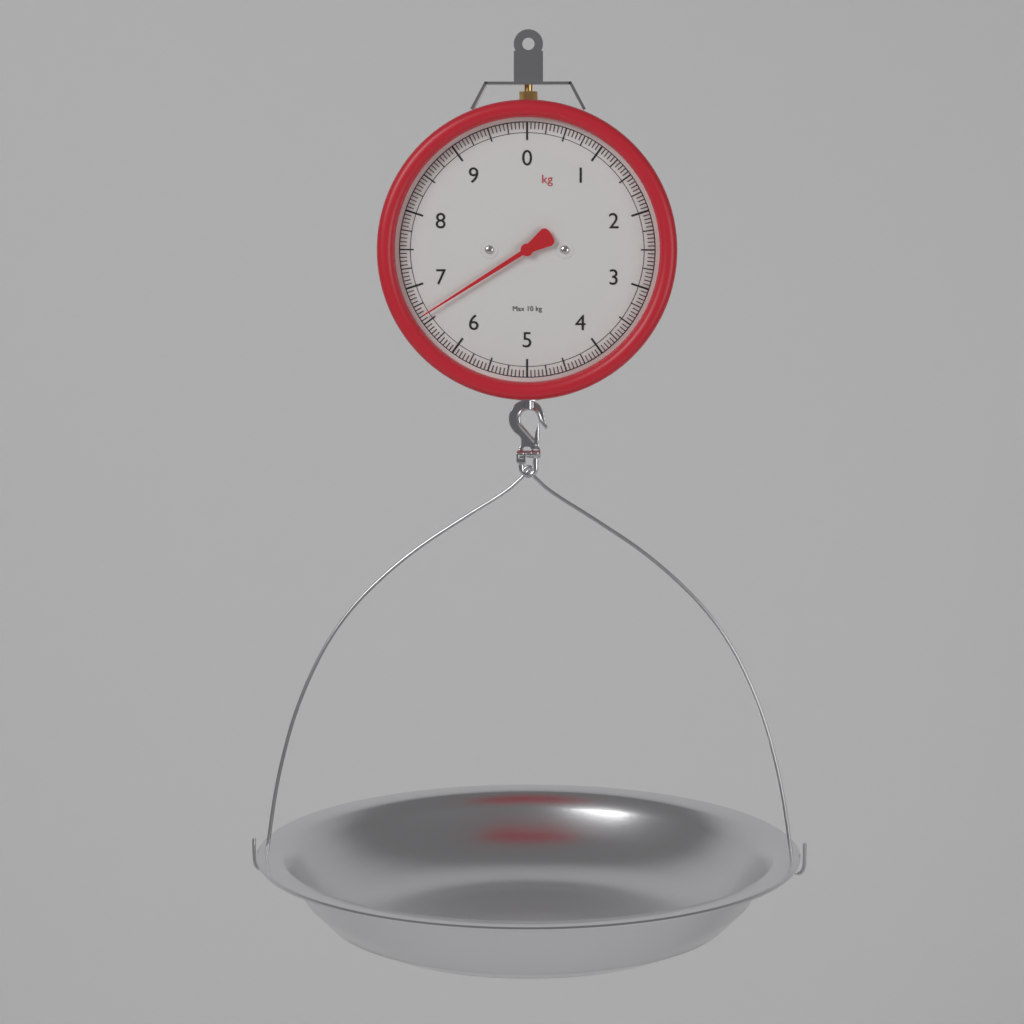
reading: 6.60 kg
